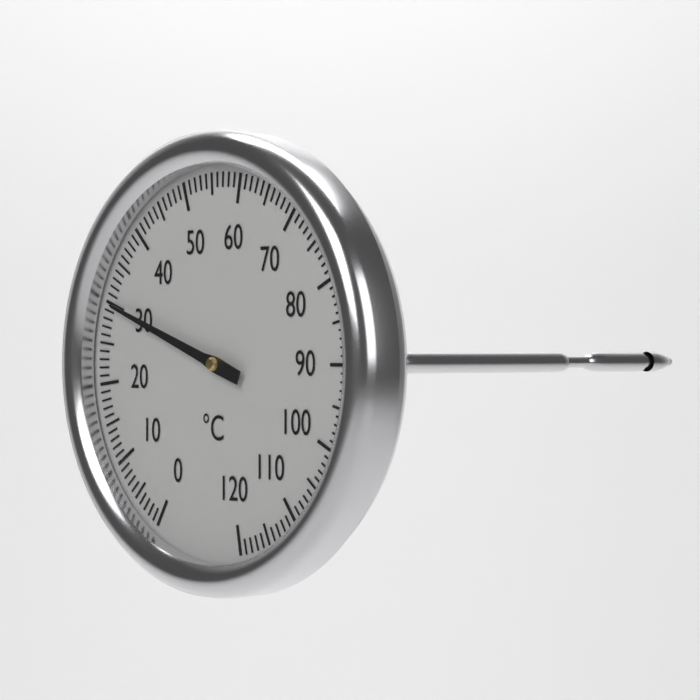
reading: 30 °C
